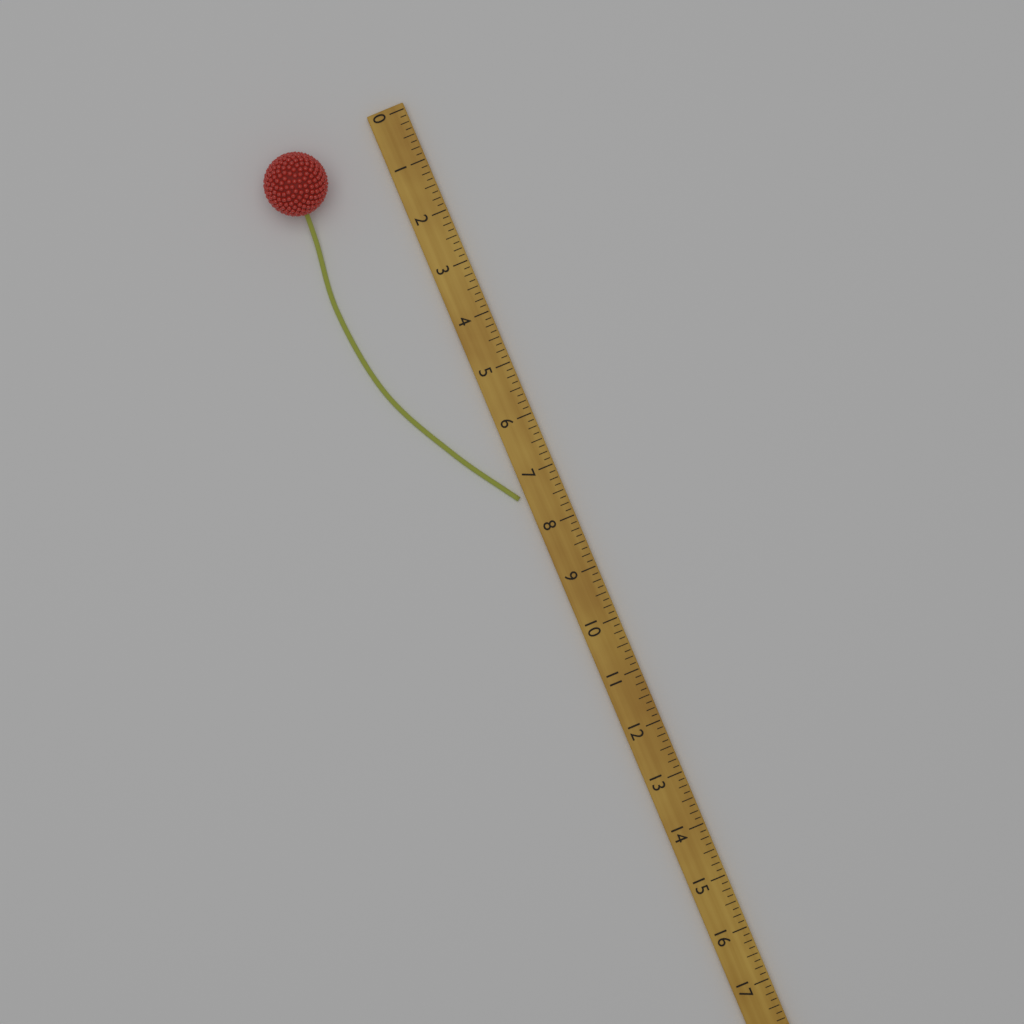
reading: 7.375 (no unit)
